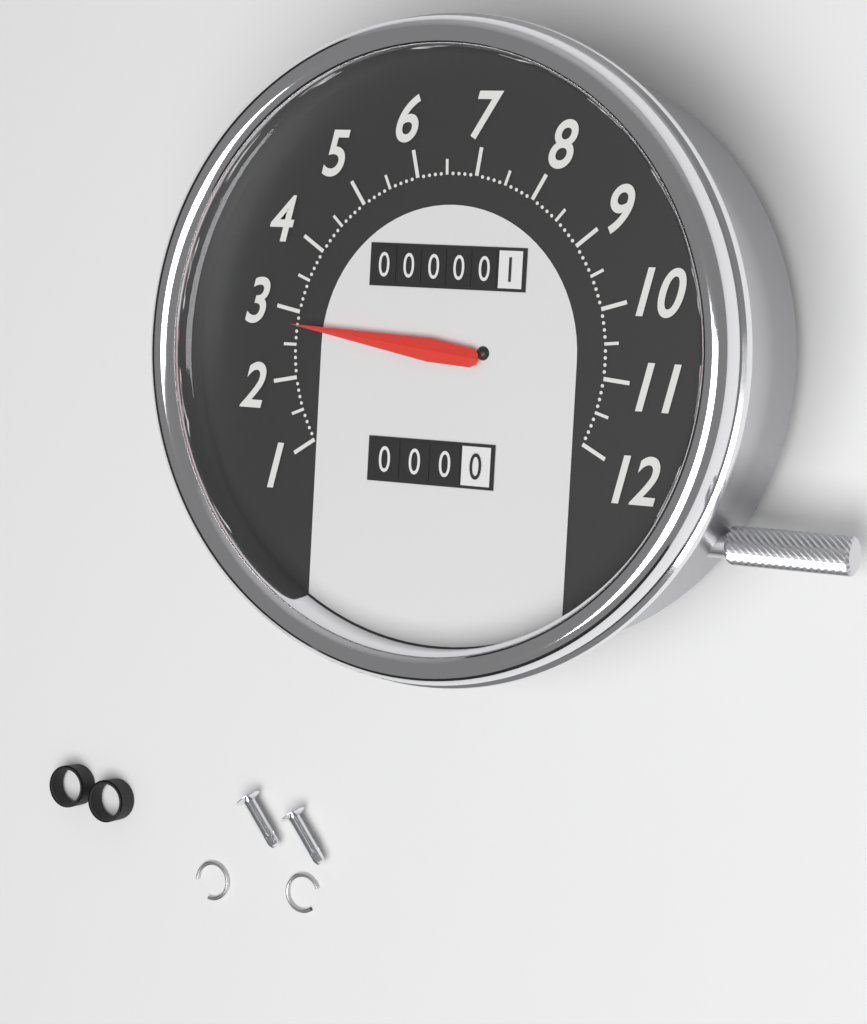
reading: 2.8 (no unit)
